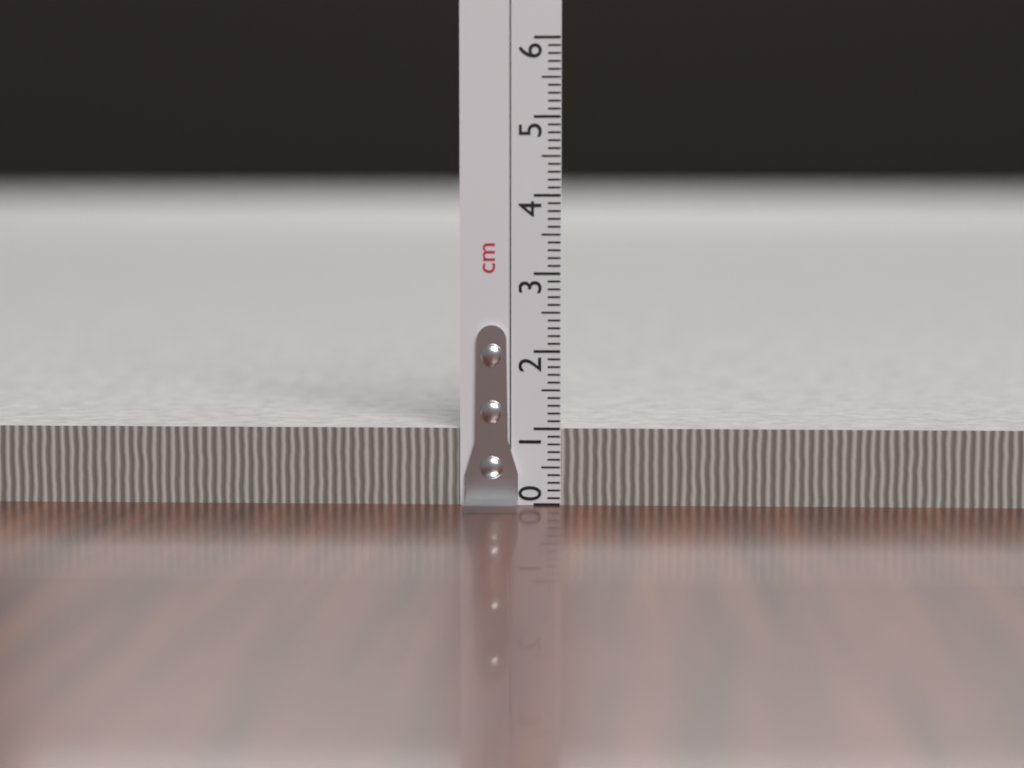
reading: 1.0 cm
